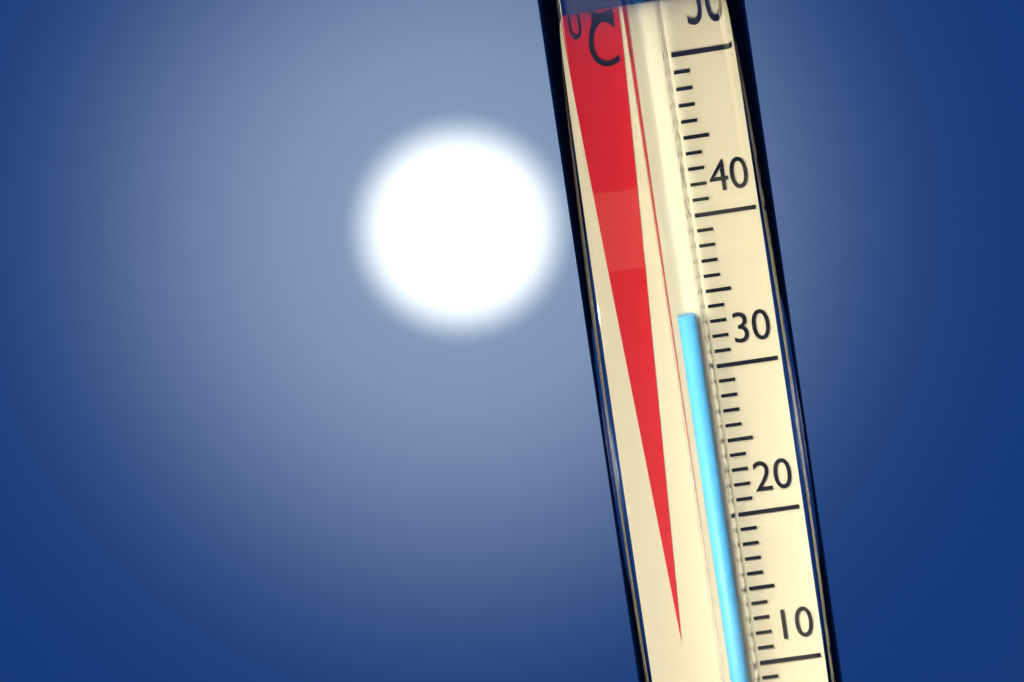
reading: 34 °C
